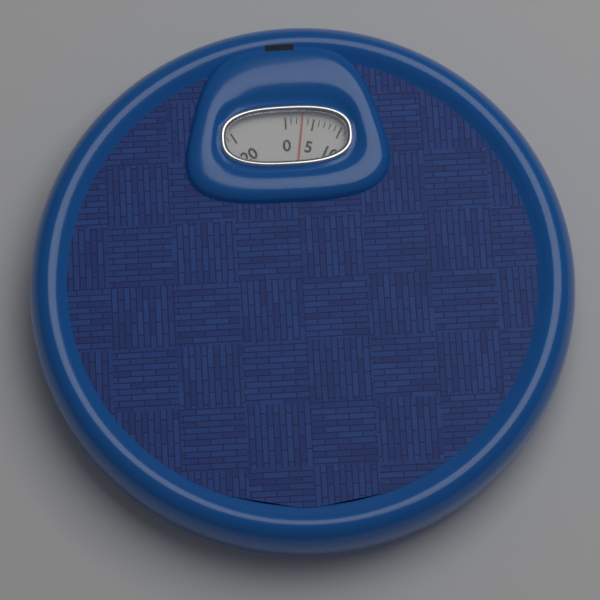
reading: 3 (no unit)
